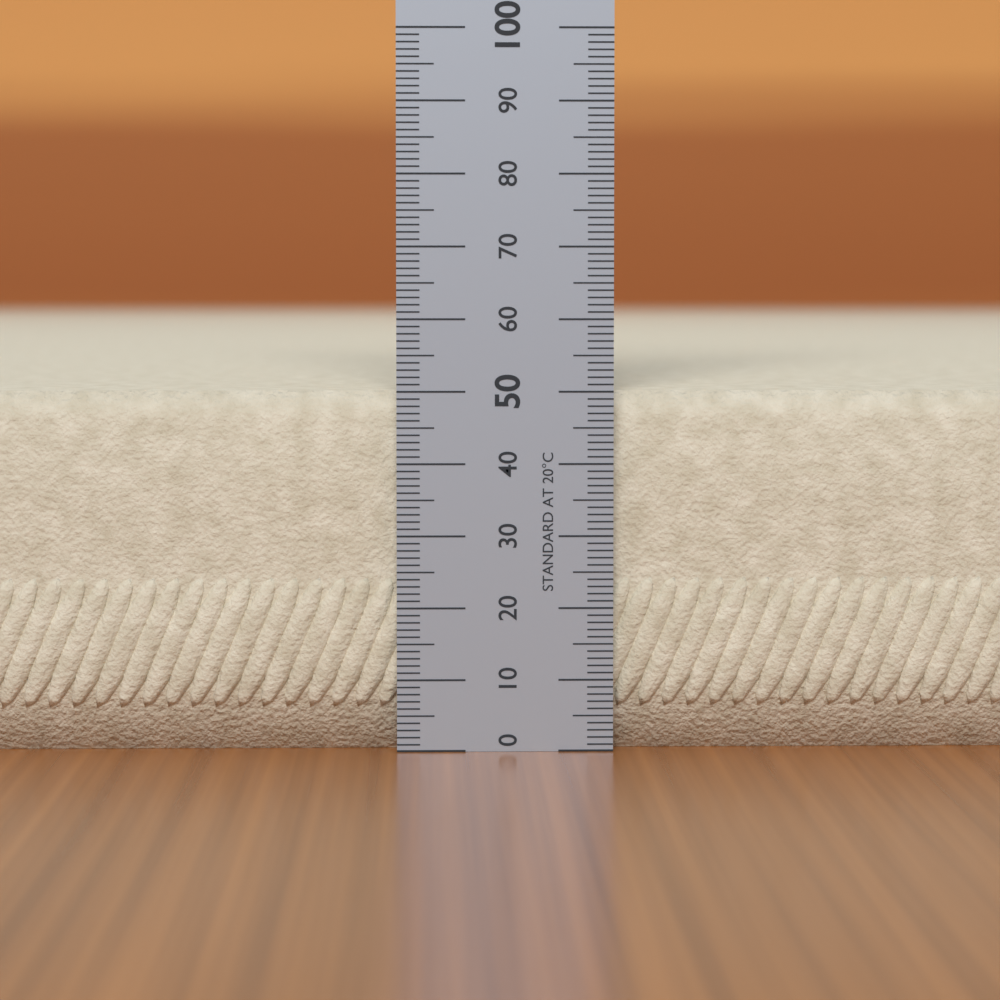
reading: 50 (no unit)
